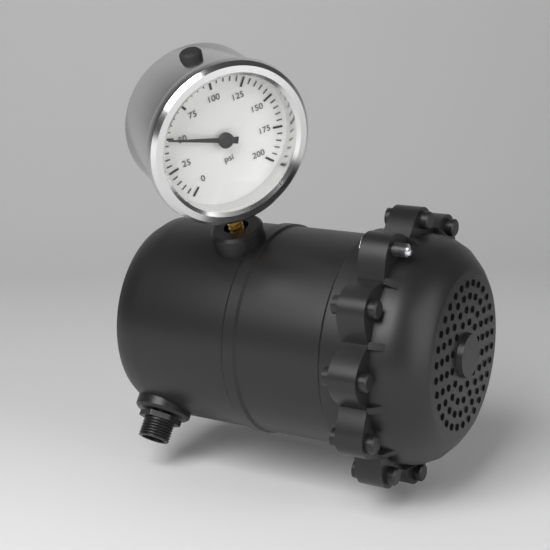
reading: 50 psi
